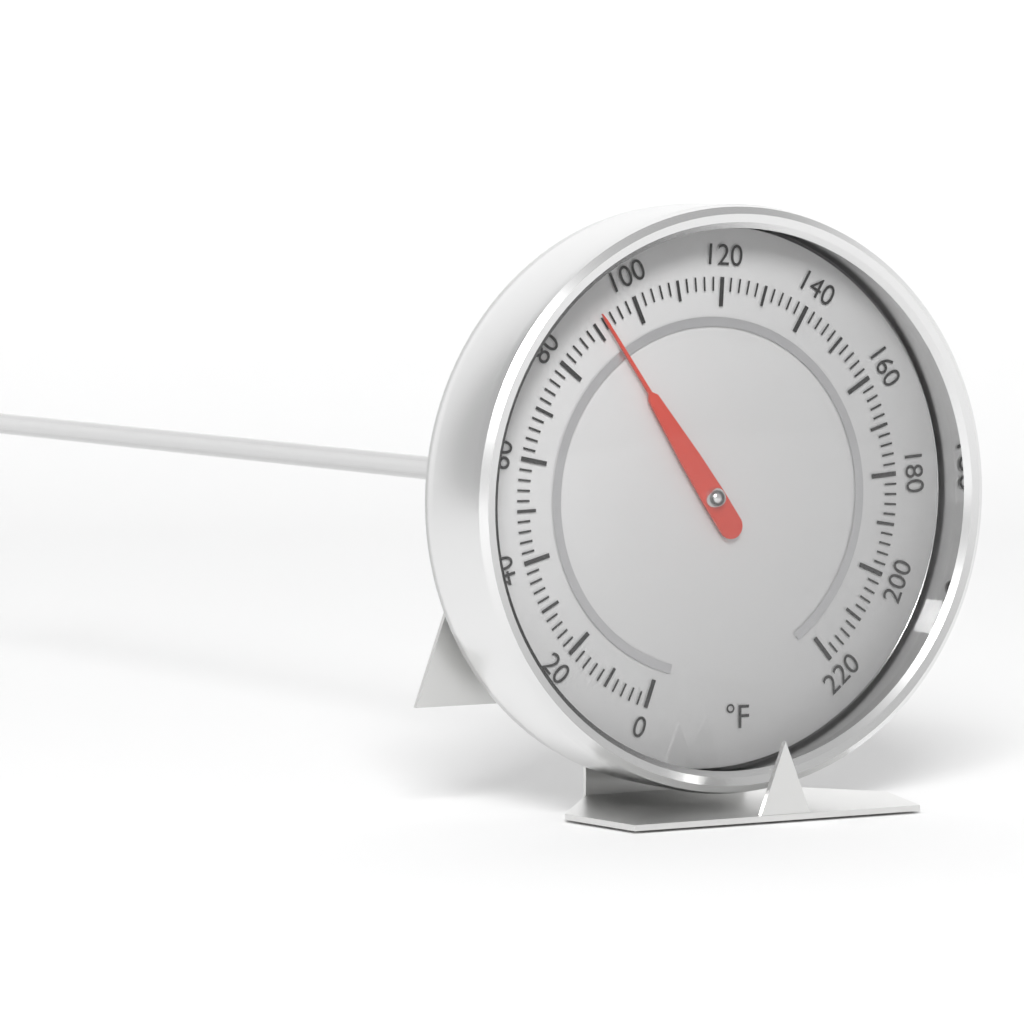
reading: 92 °F
